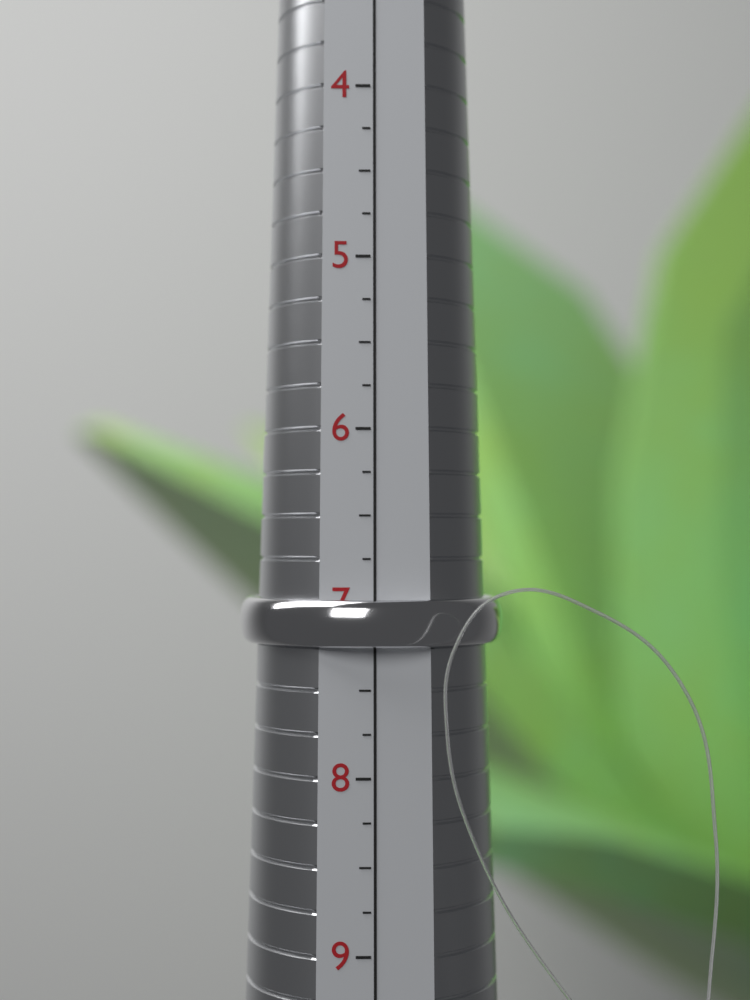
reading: 7.25 (no unit)
